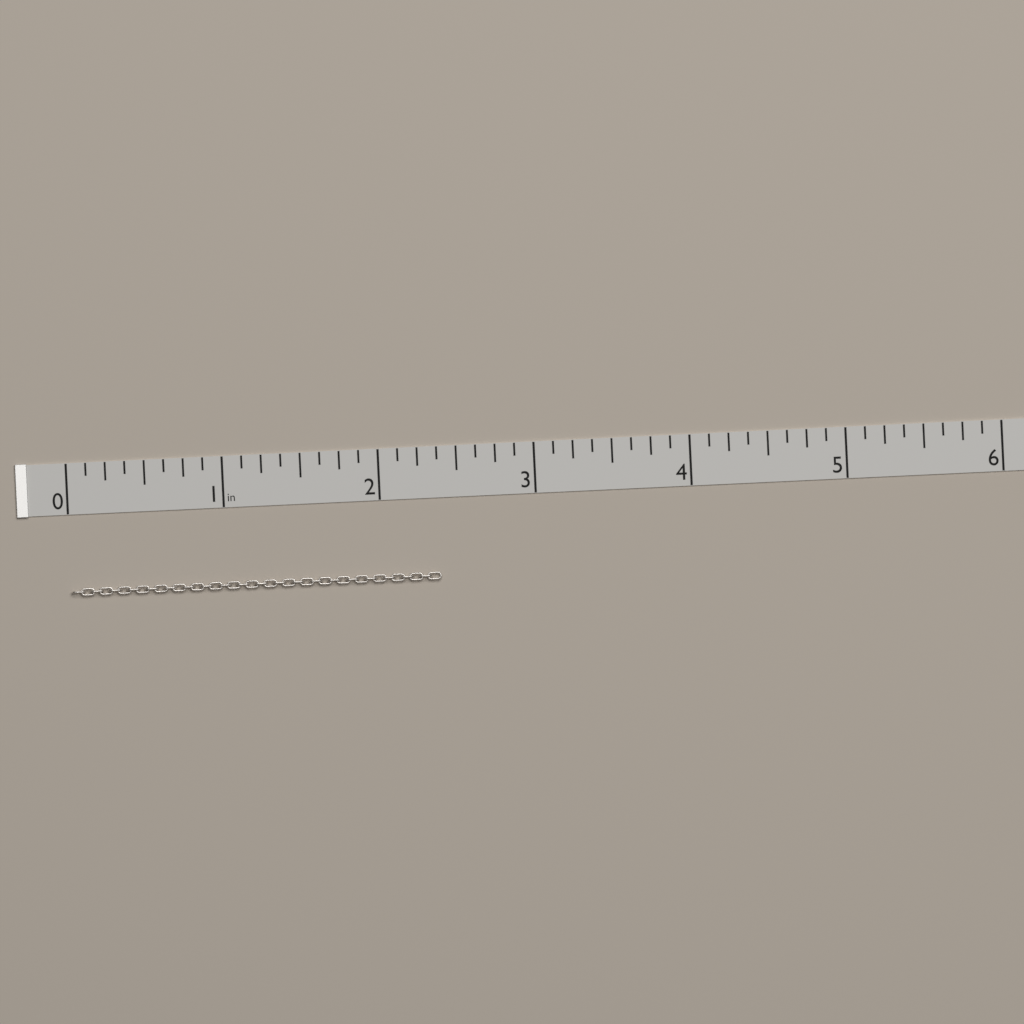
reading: 2.375 in
